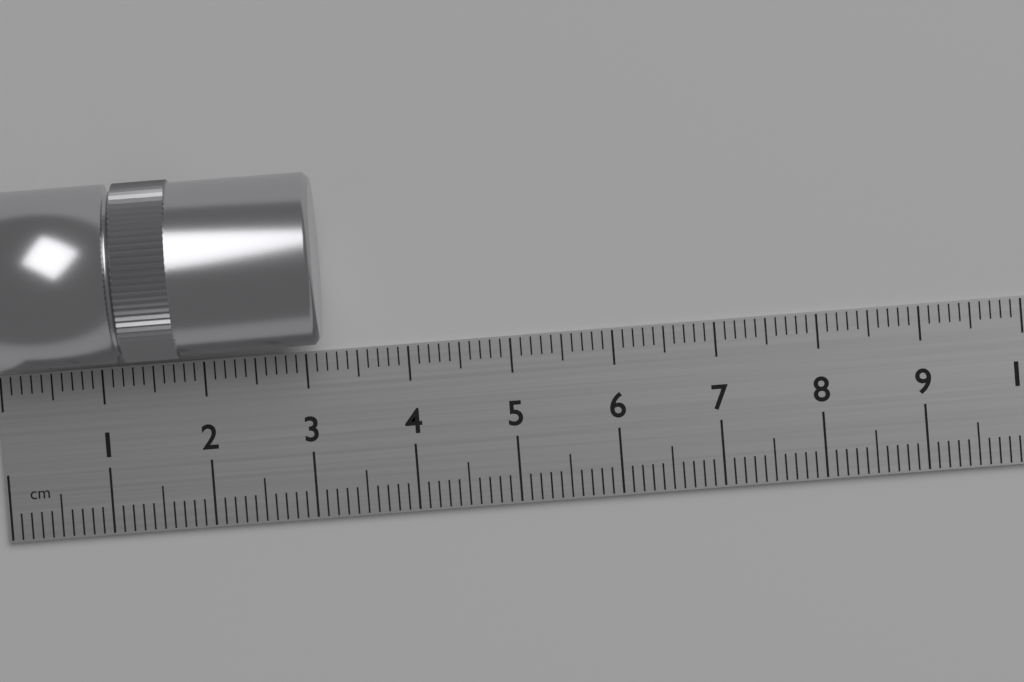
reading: 3.2 cm
